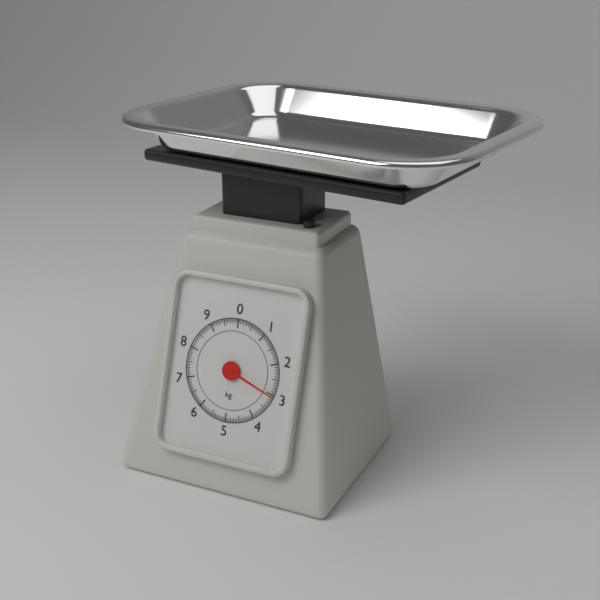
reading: 3.05 kg
